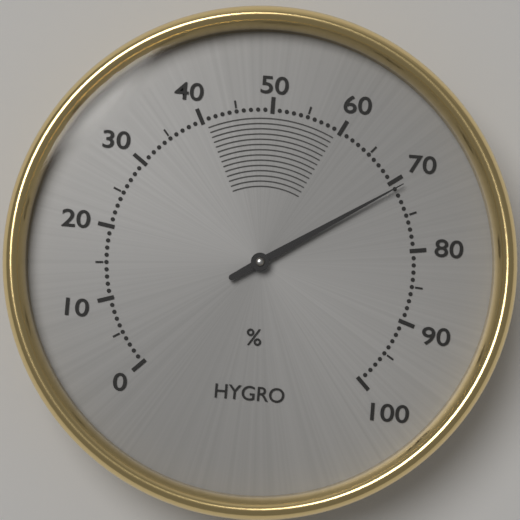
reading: 71 %
